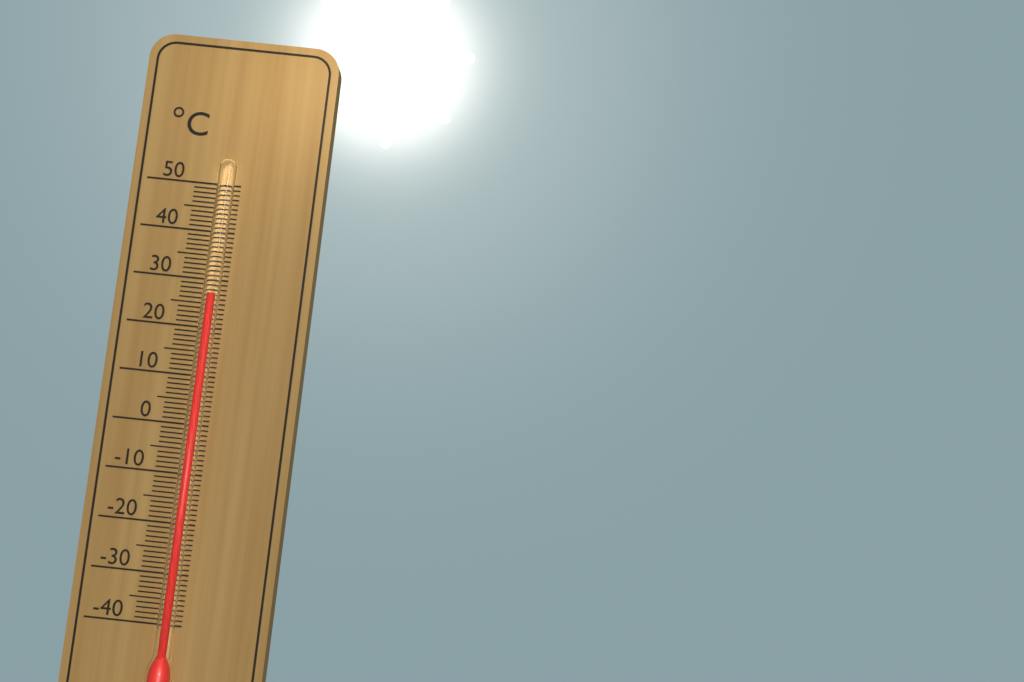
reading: 27 °C
